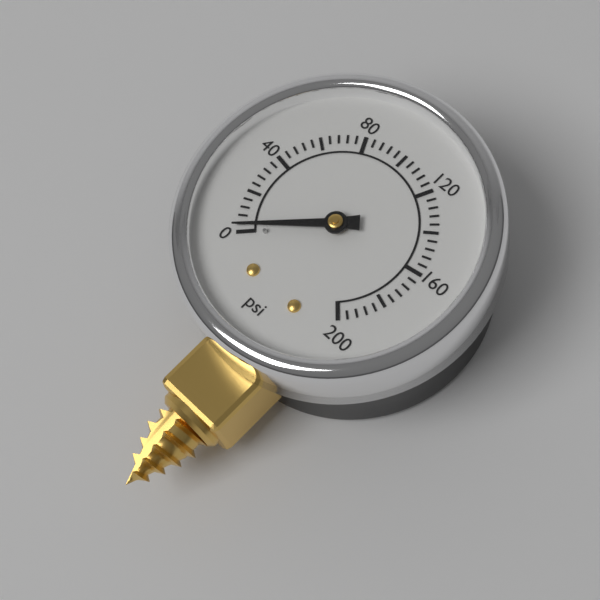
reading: 3 psi
